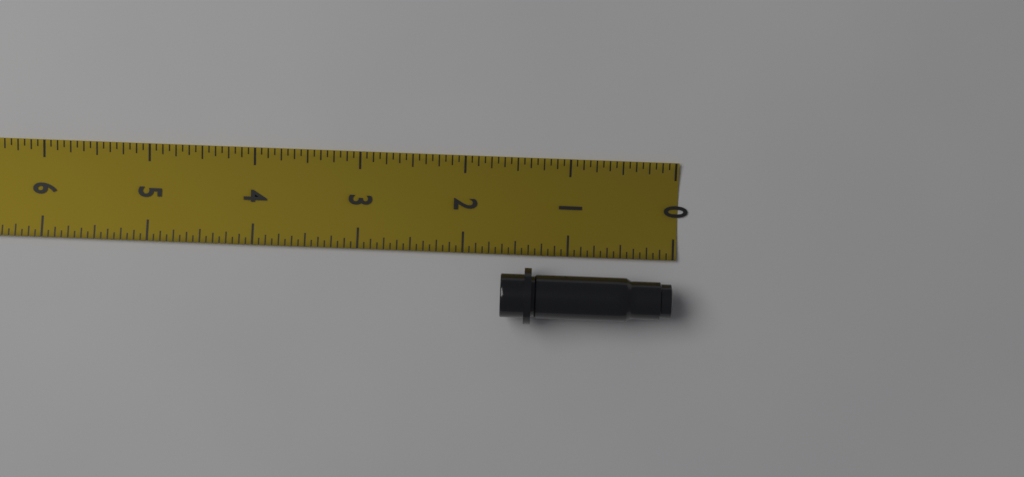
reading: 1.6250 in
